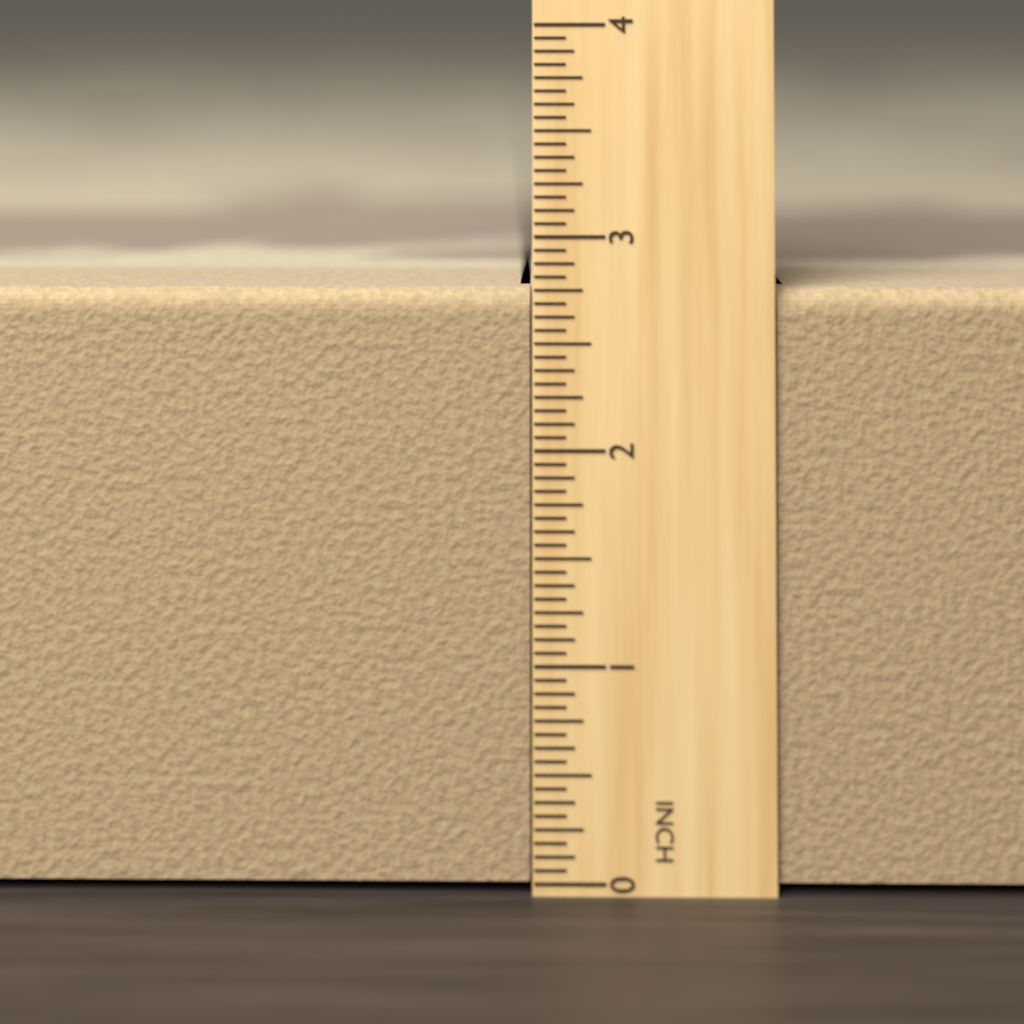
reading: 2.7500 in
